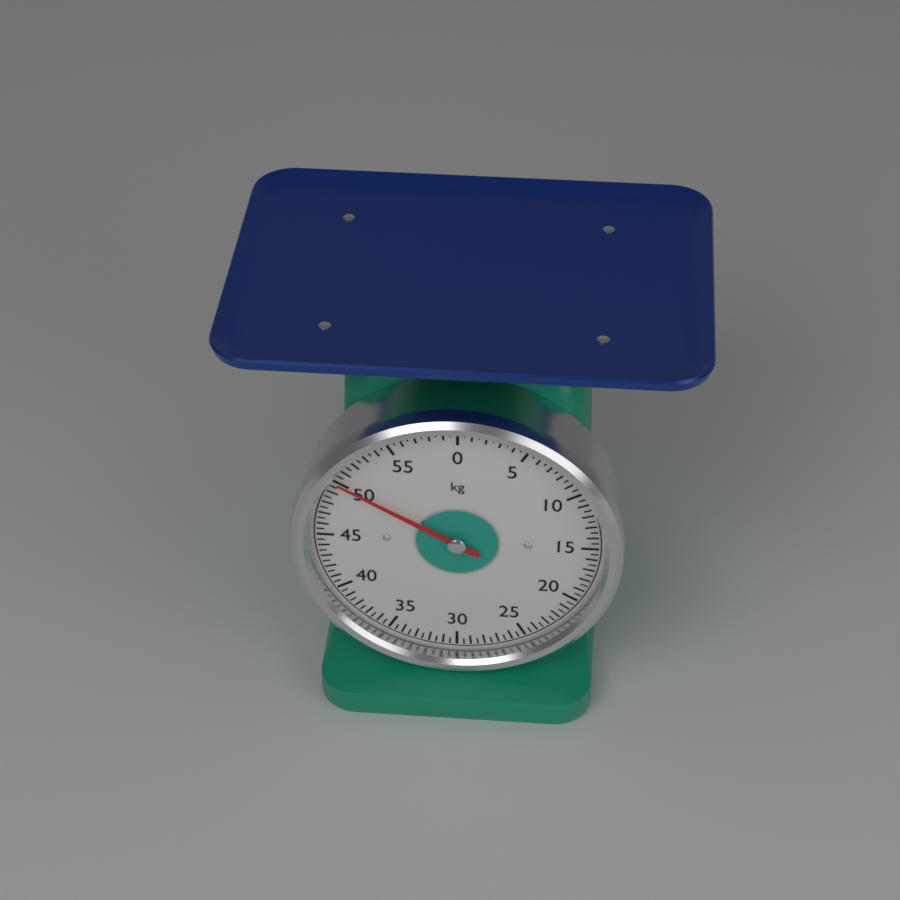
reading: 50.0 kg
